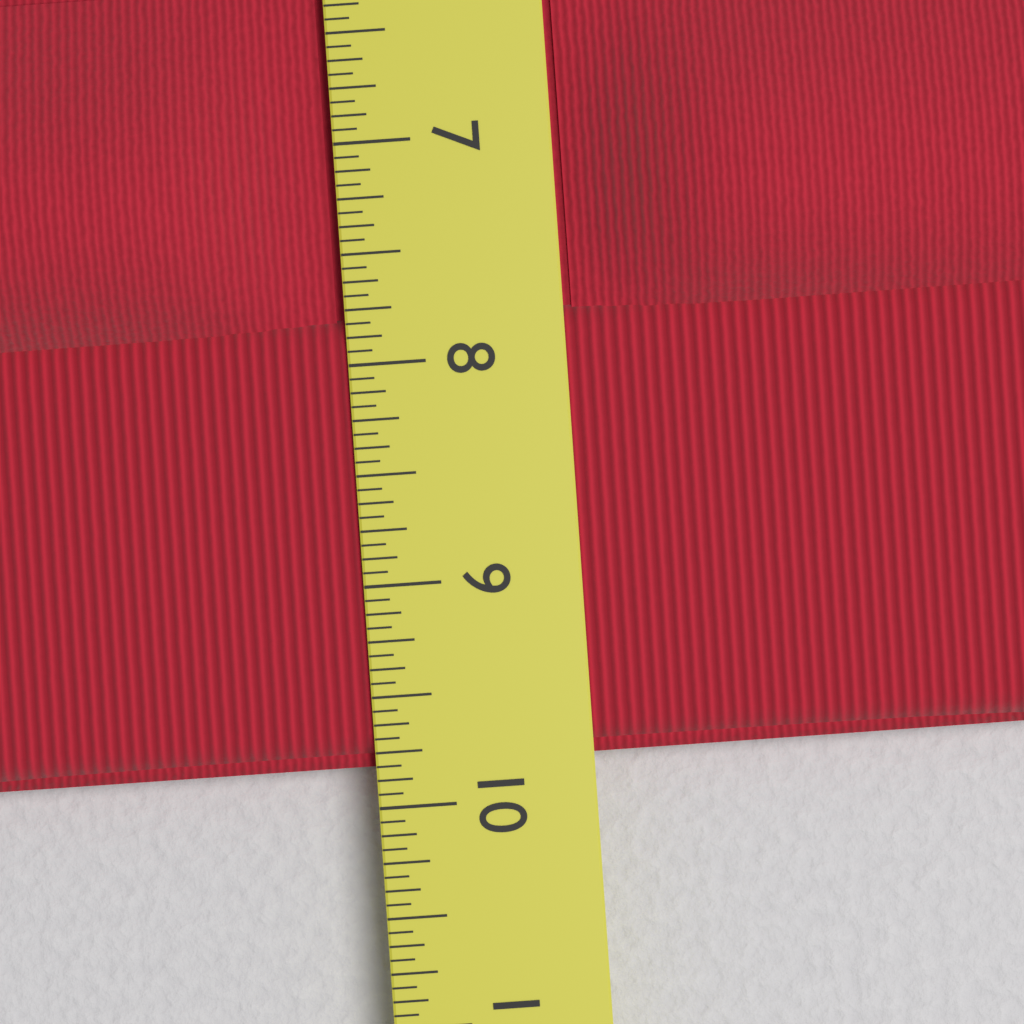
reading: 9.8125 in
